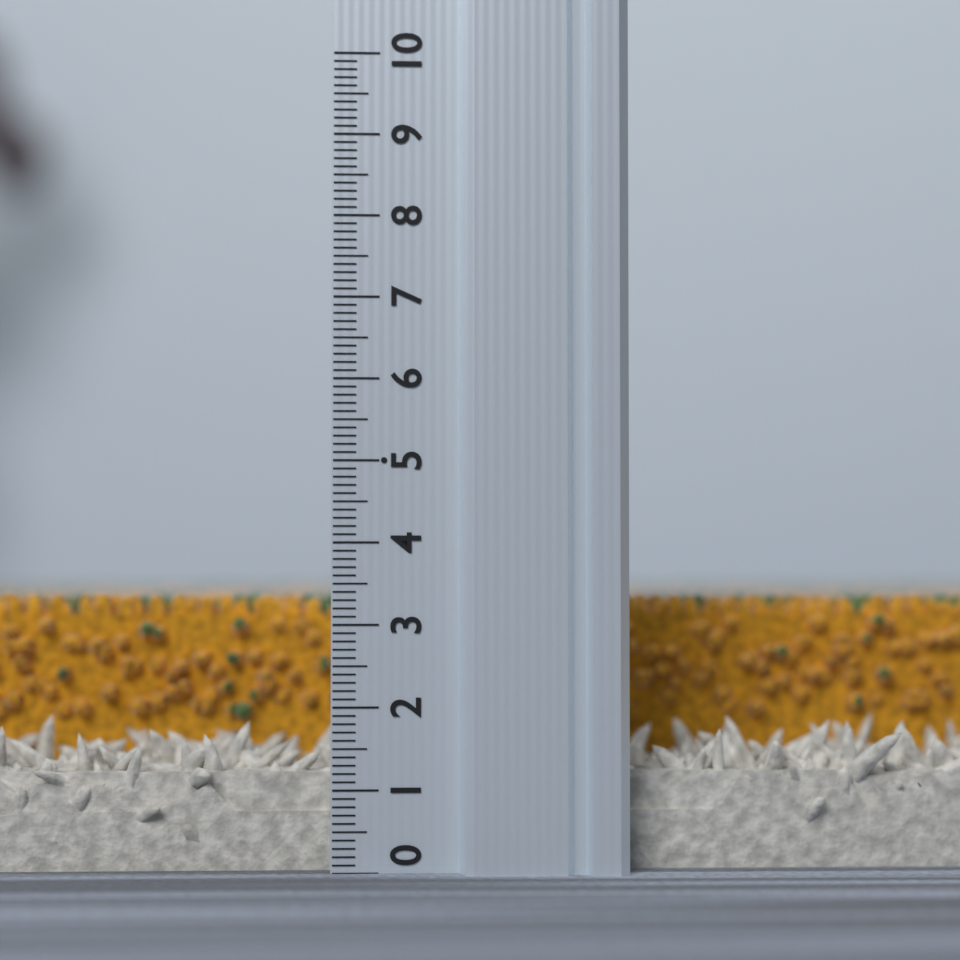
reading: 3.4 (no unit)
